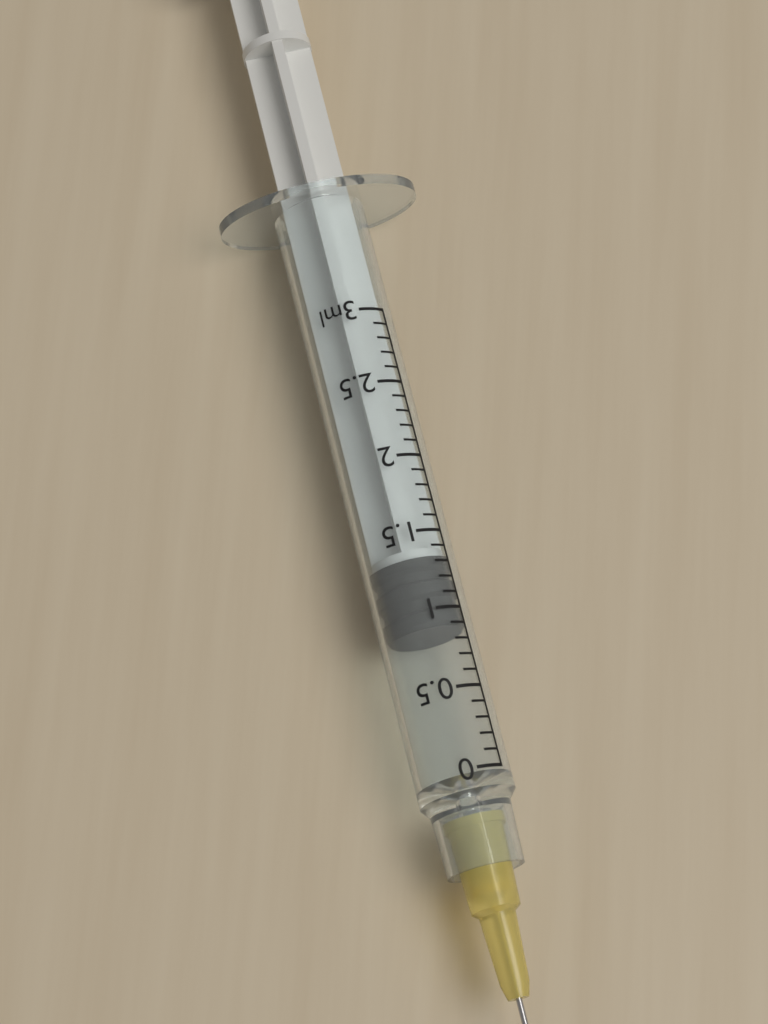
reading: 0.9 ml
